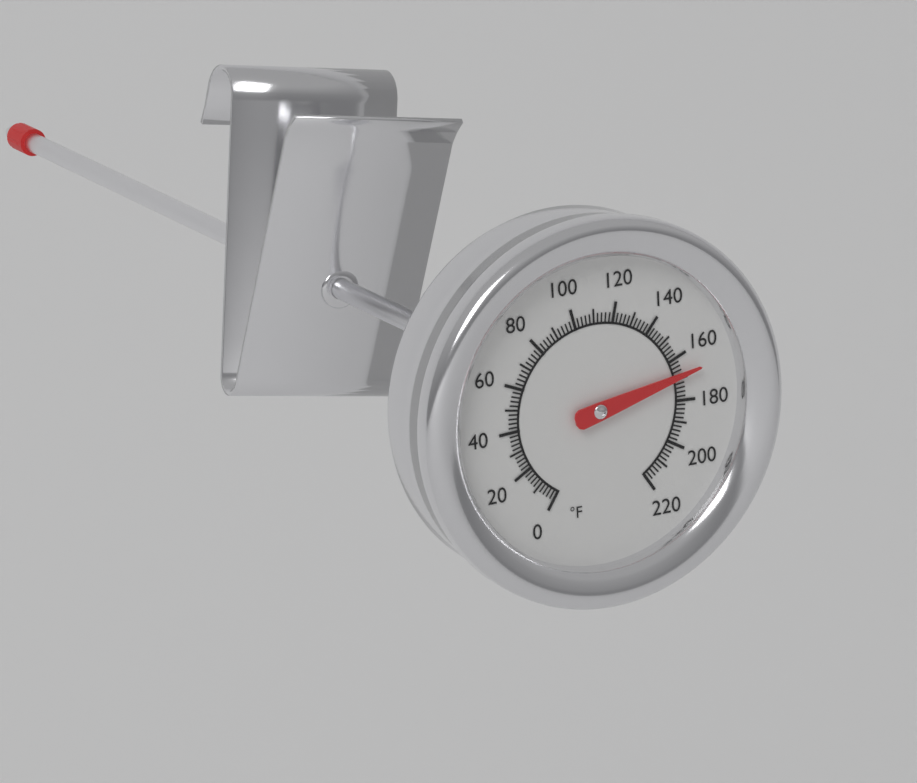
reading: 168 °F
